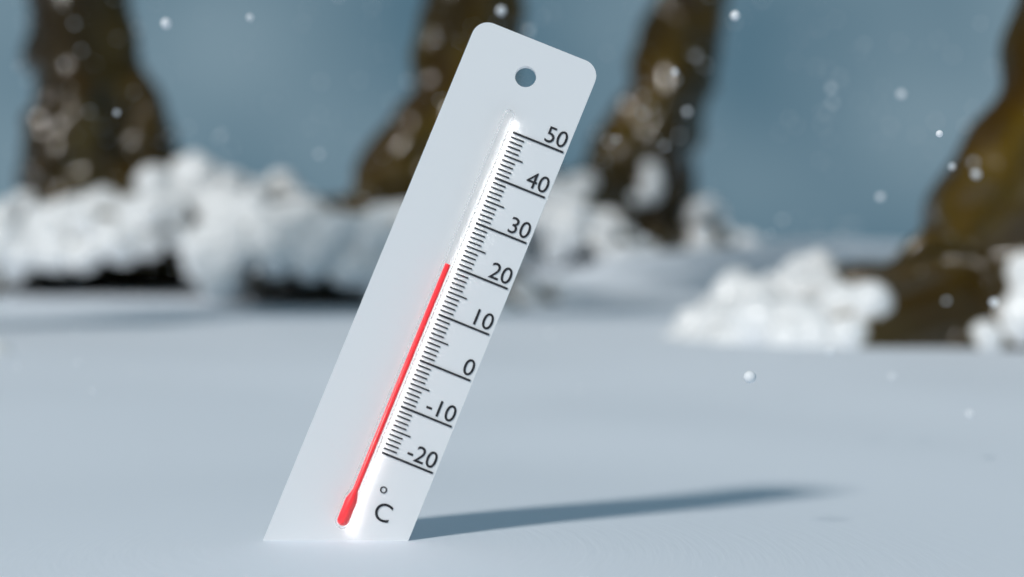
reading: 20 °C
